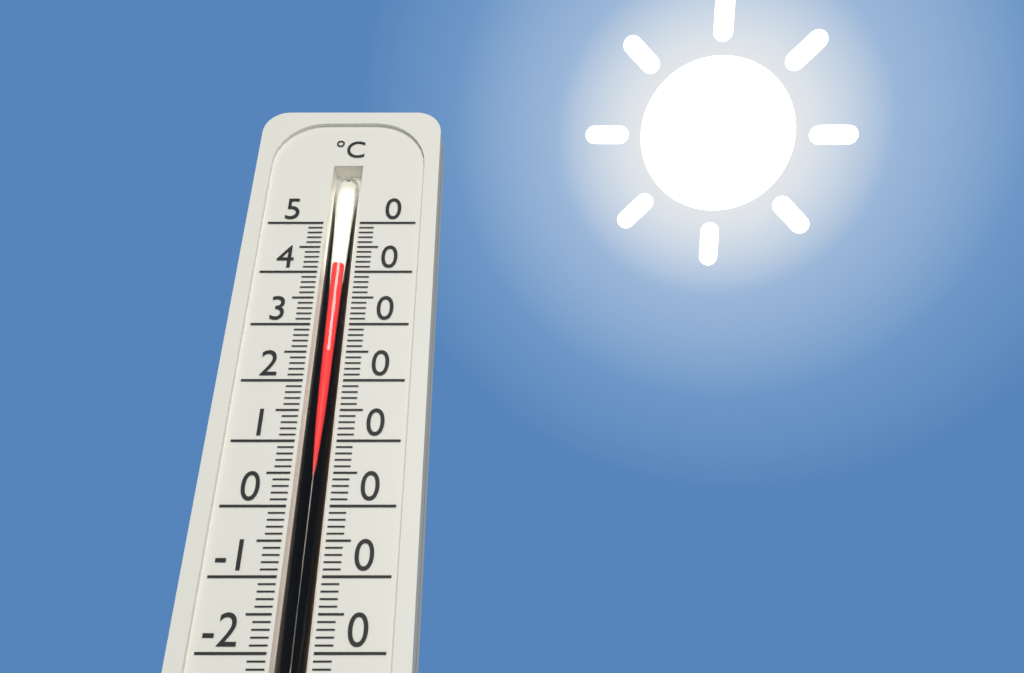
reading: 42 °C
